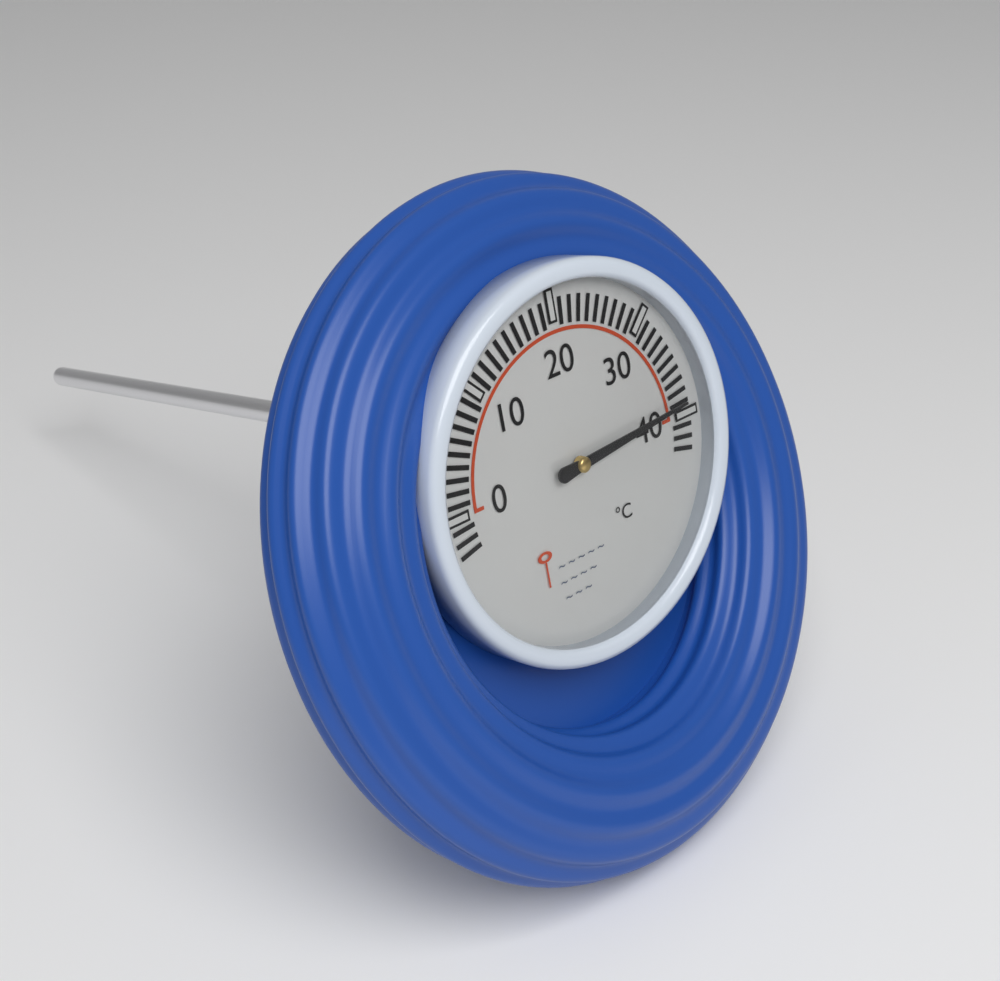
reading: 39 °C
